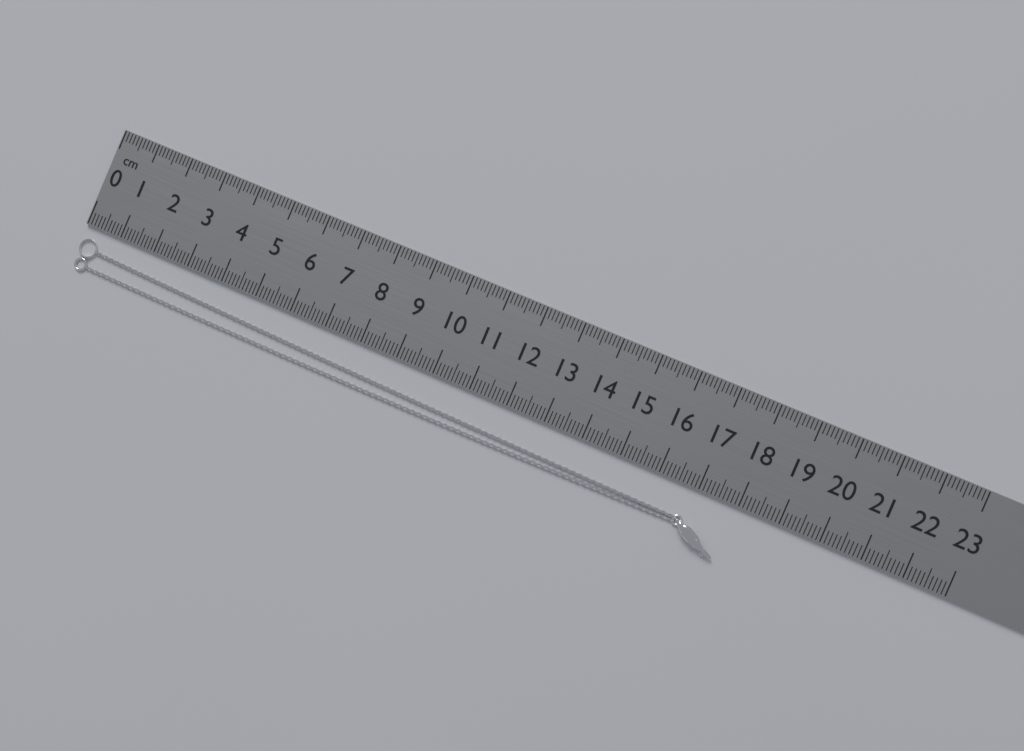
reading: 17.9 cm
